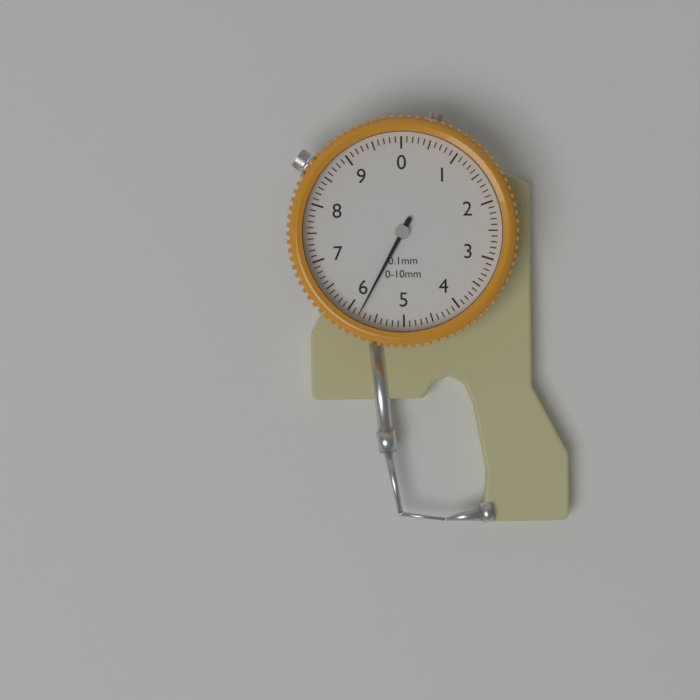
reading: 5.8 mm
